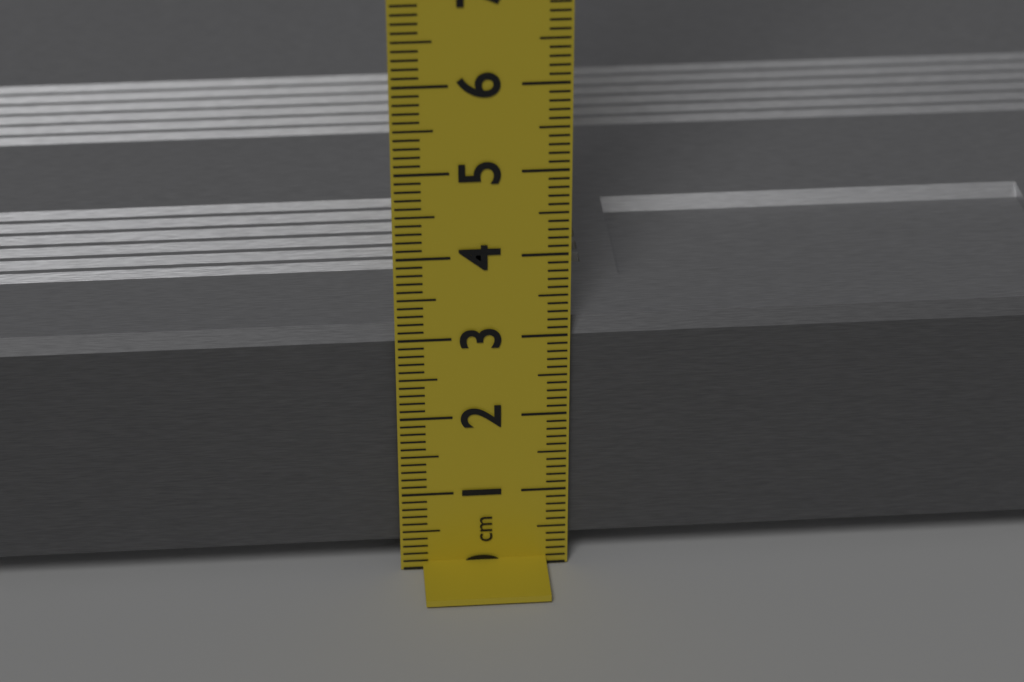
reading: 3.1 cm
